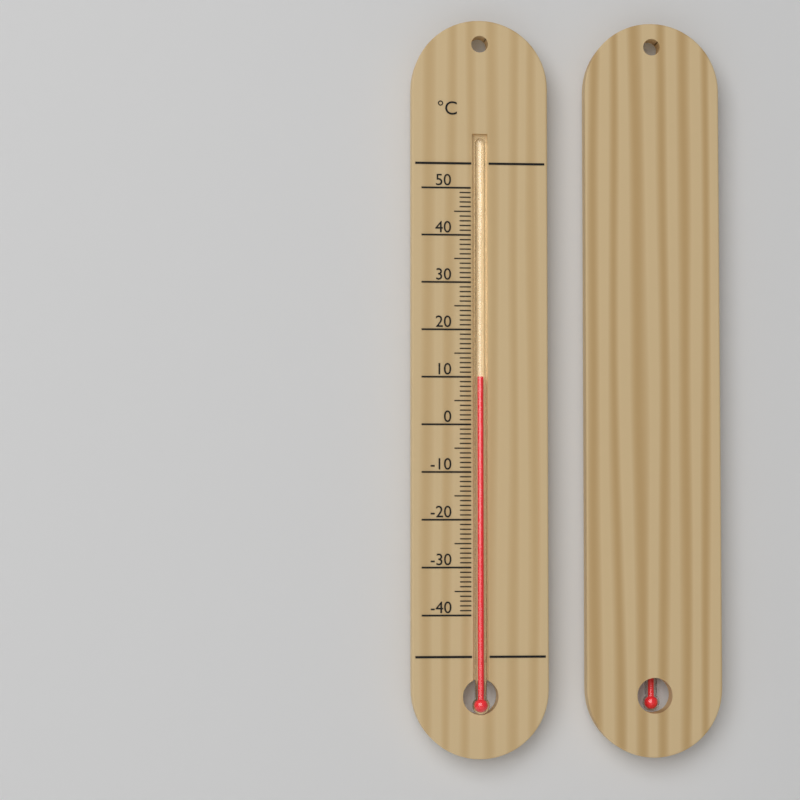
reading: 10 °C
